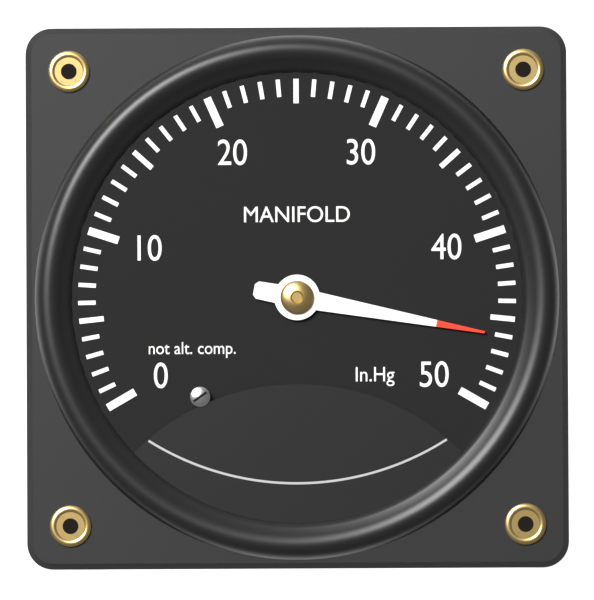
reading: 46 inHg
